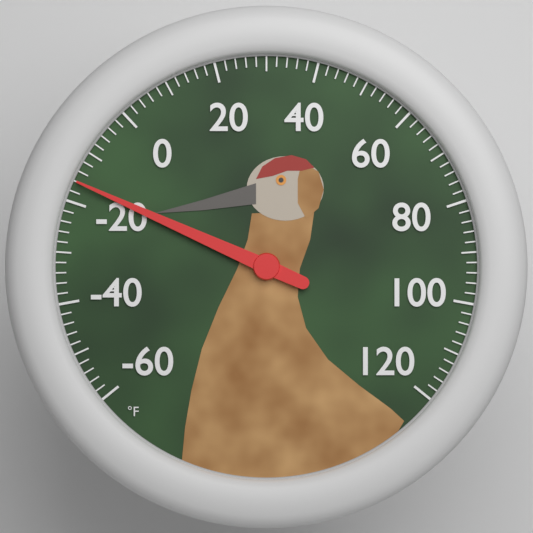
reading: -16 °F
